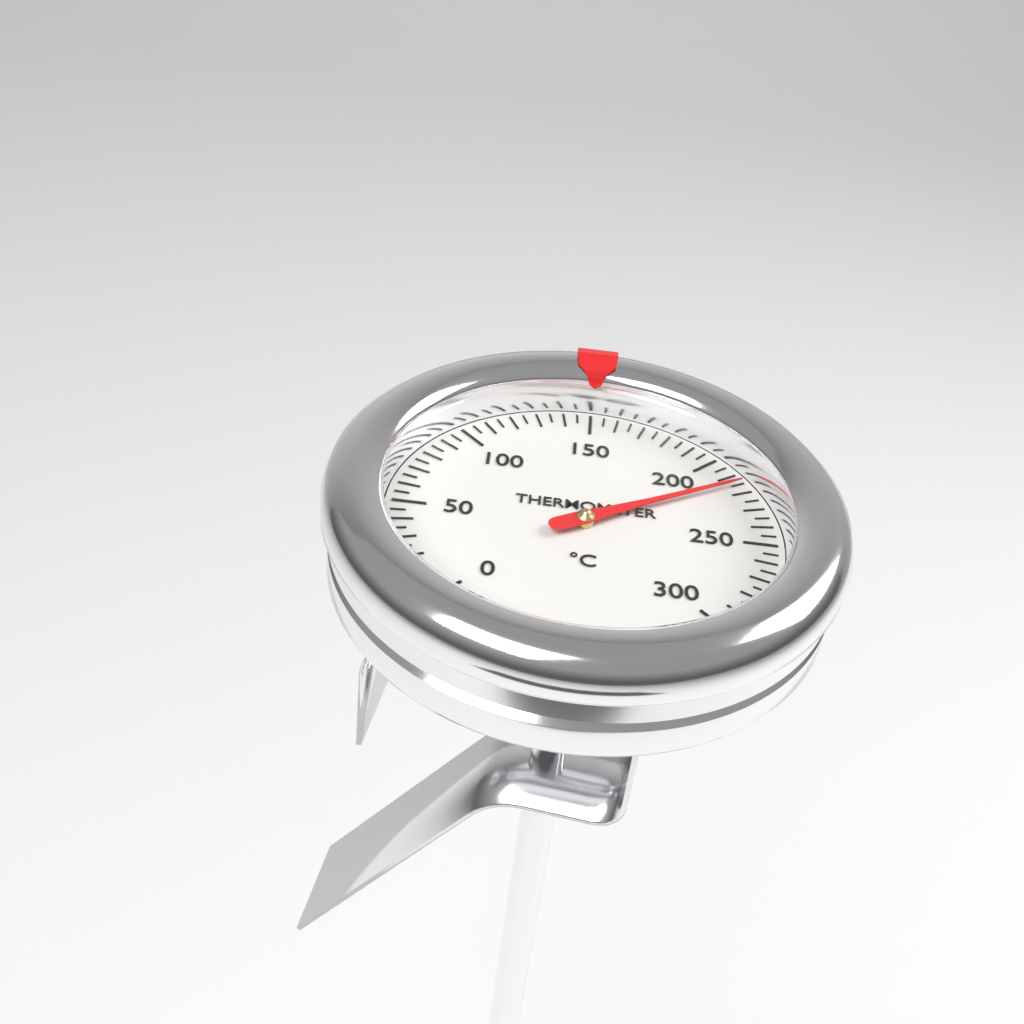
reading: 215 °C
